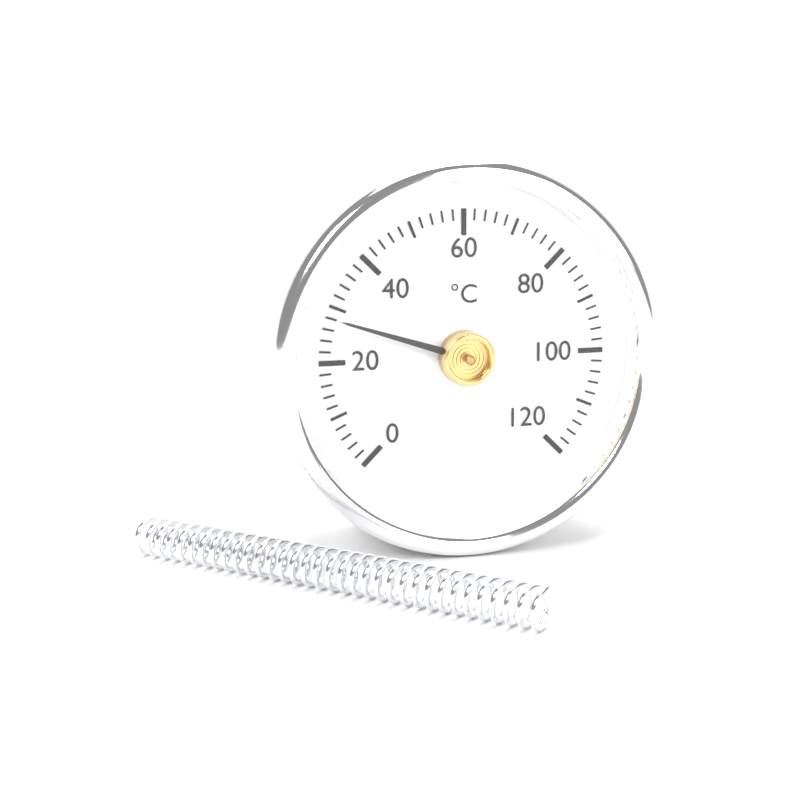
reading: 28 °C
